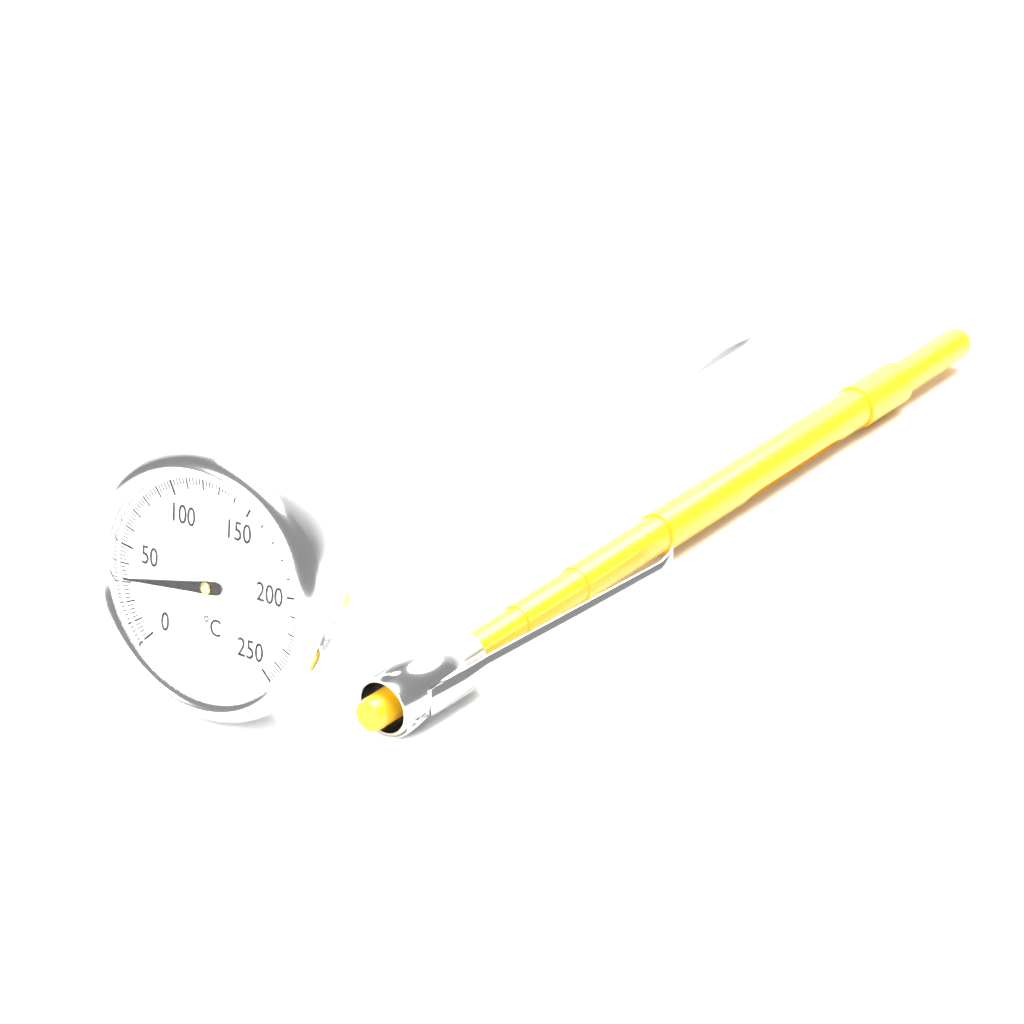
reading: 32 °C
